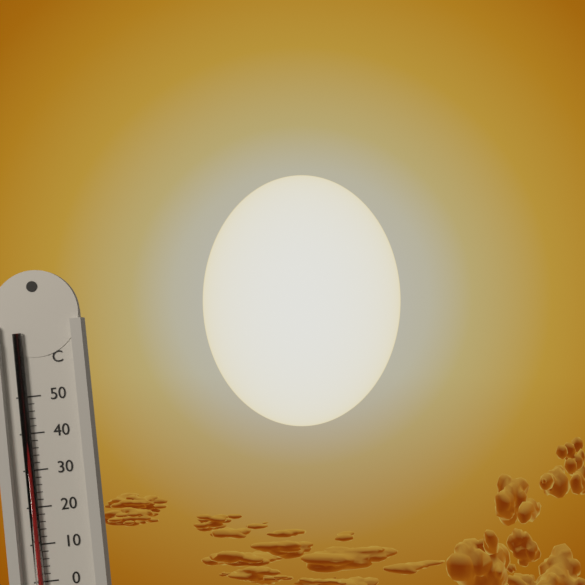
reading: 38 °C
